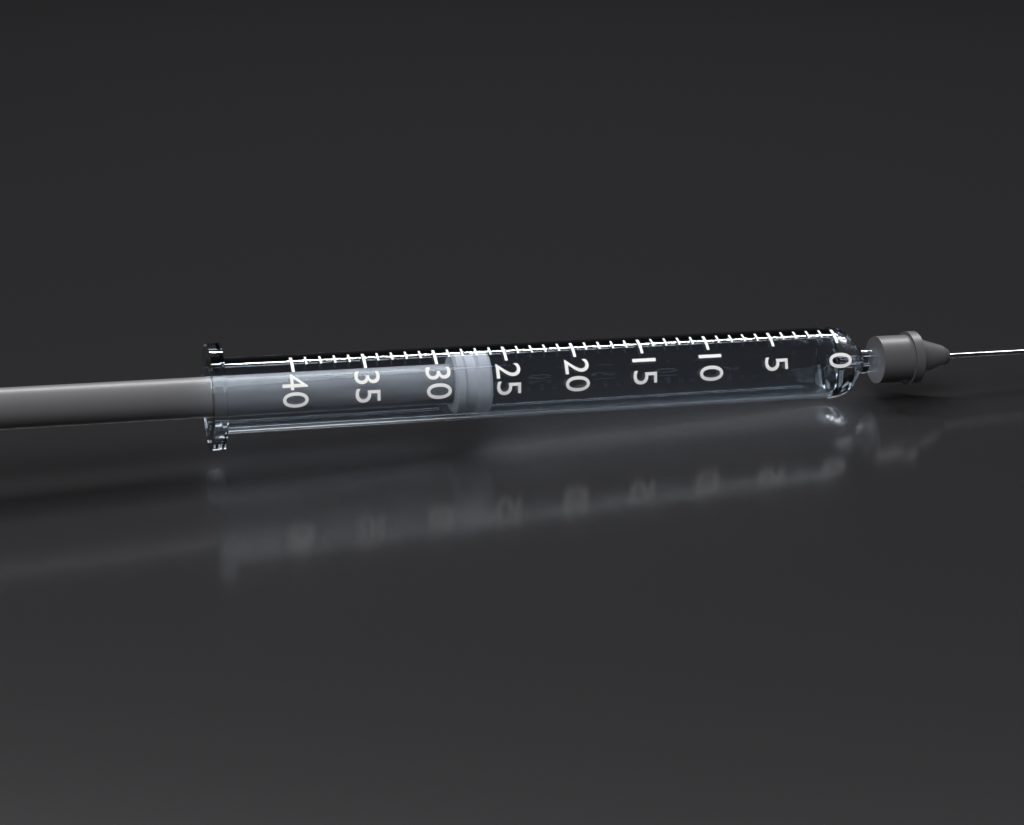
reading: 26 (no unit)
